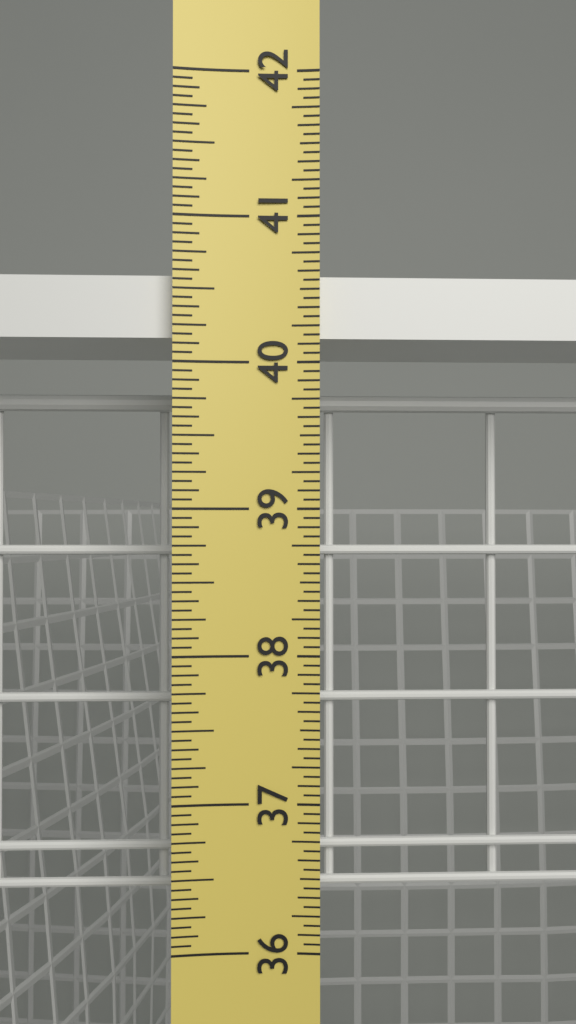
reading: 40.6250 in
